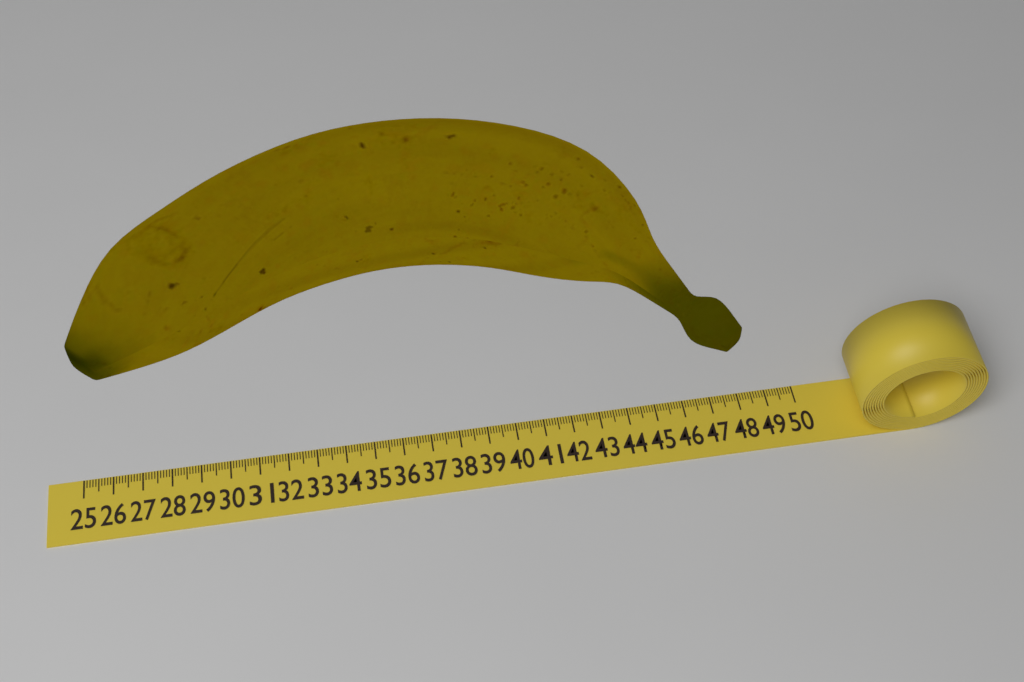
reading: 48.0 (no unit)
